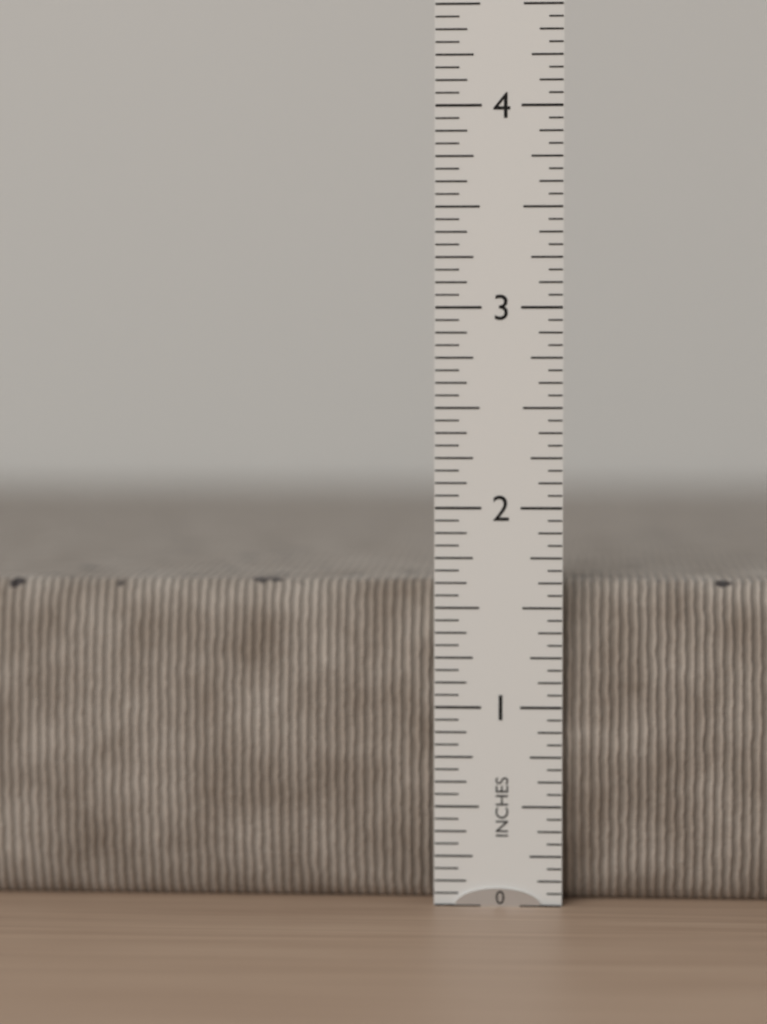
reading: 1.6250 in
